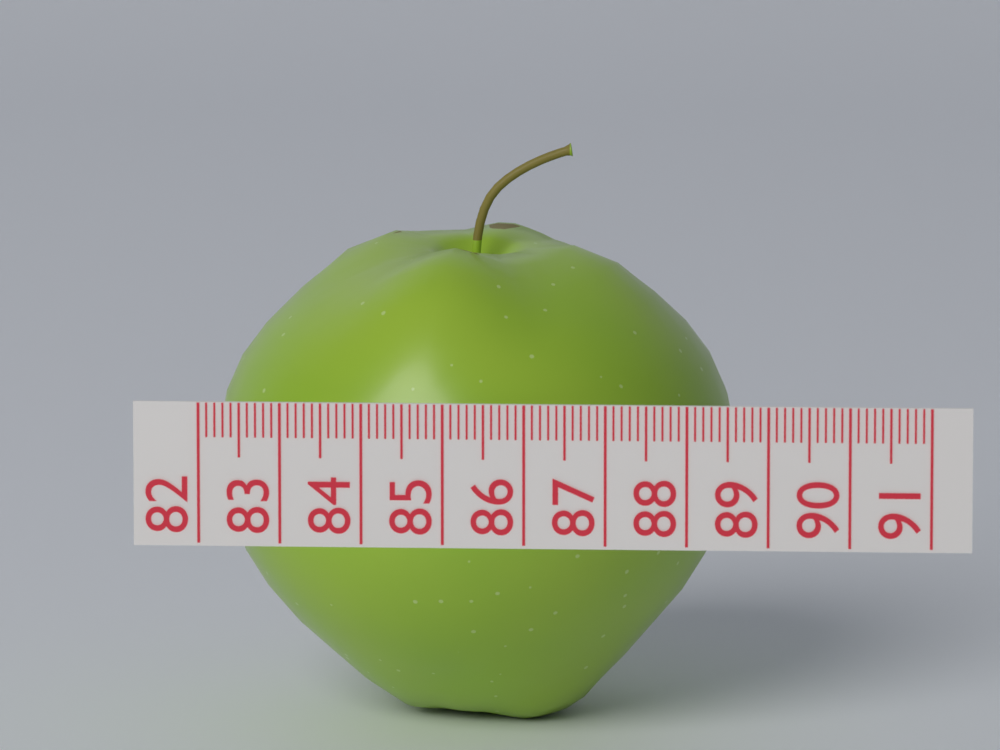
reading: 88.5 (no unit)
